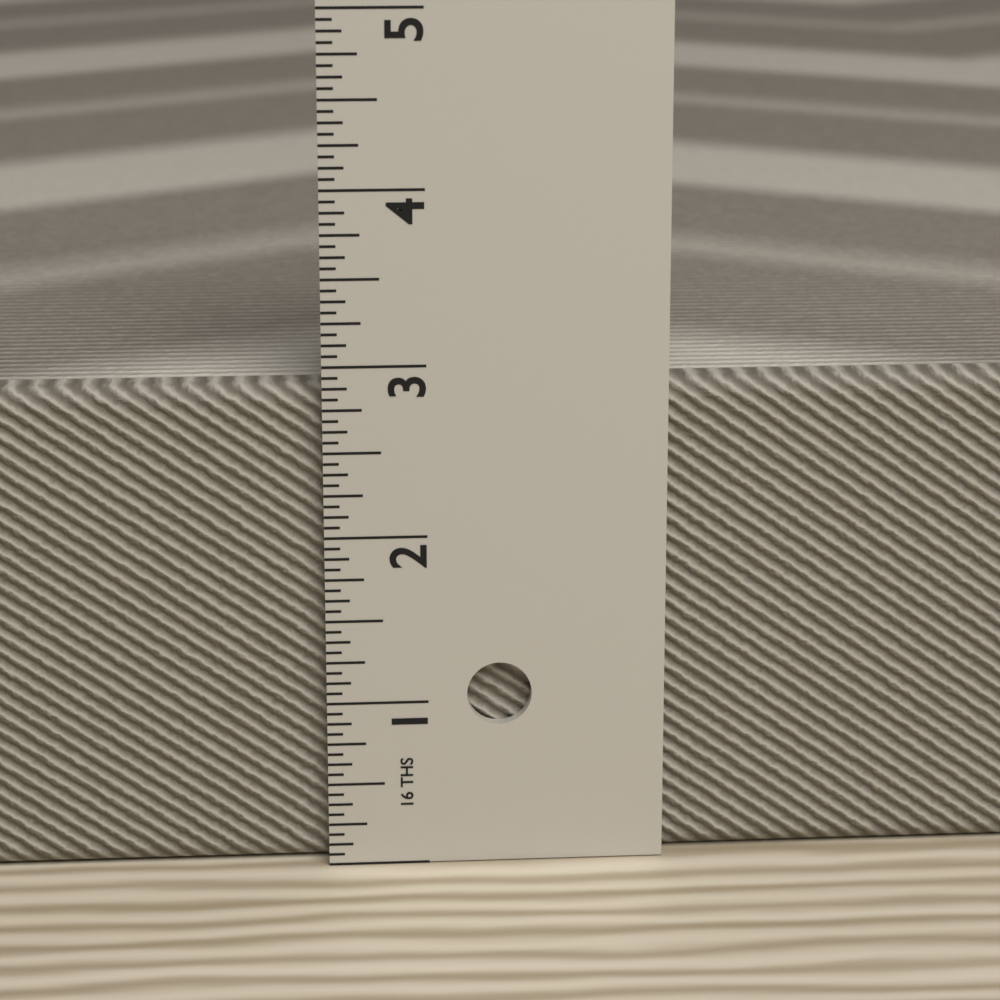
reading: 2.8750 in
